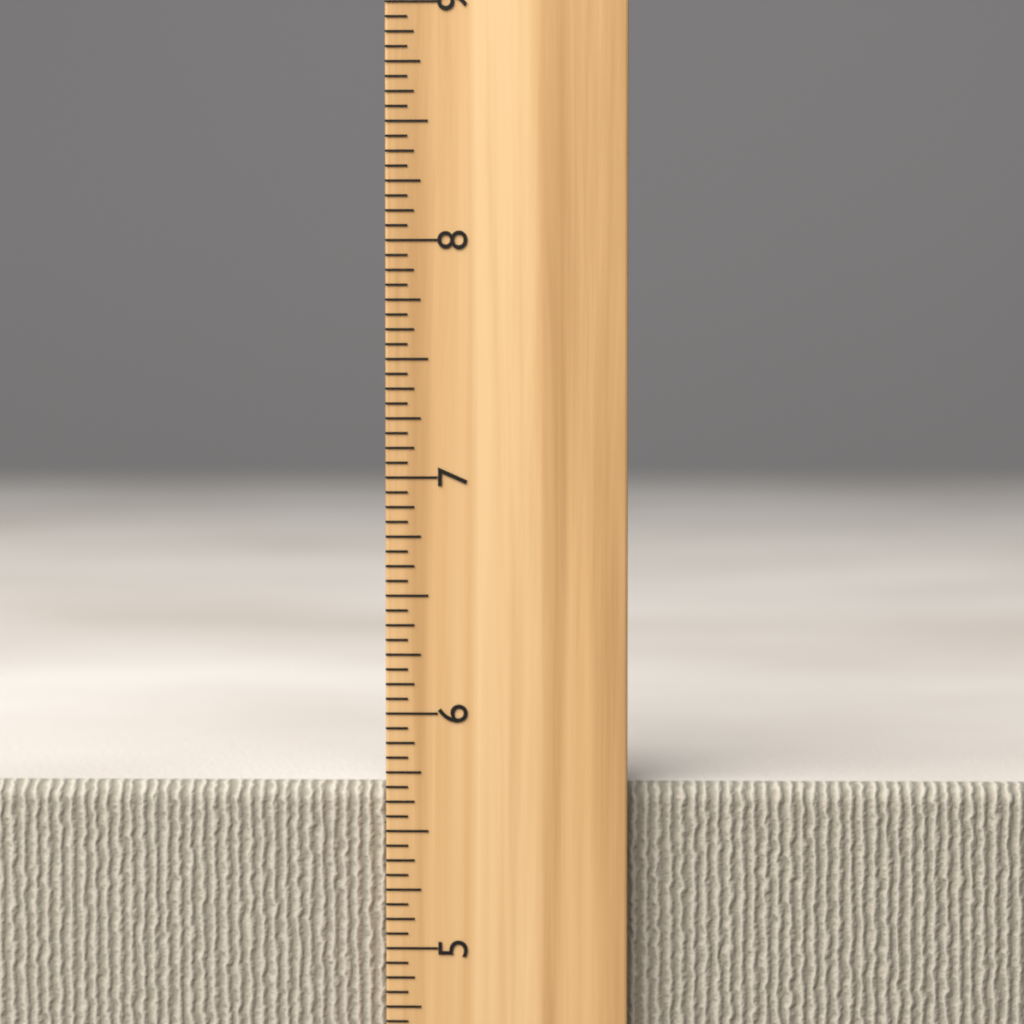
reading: 5.6875 inch
